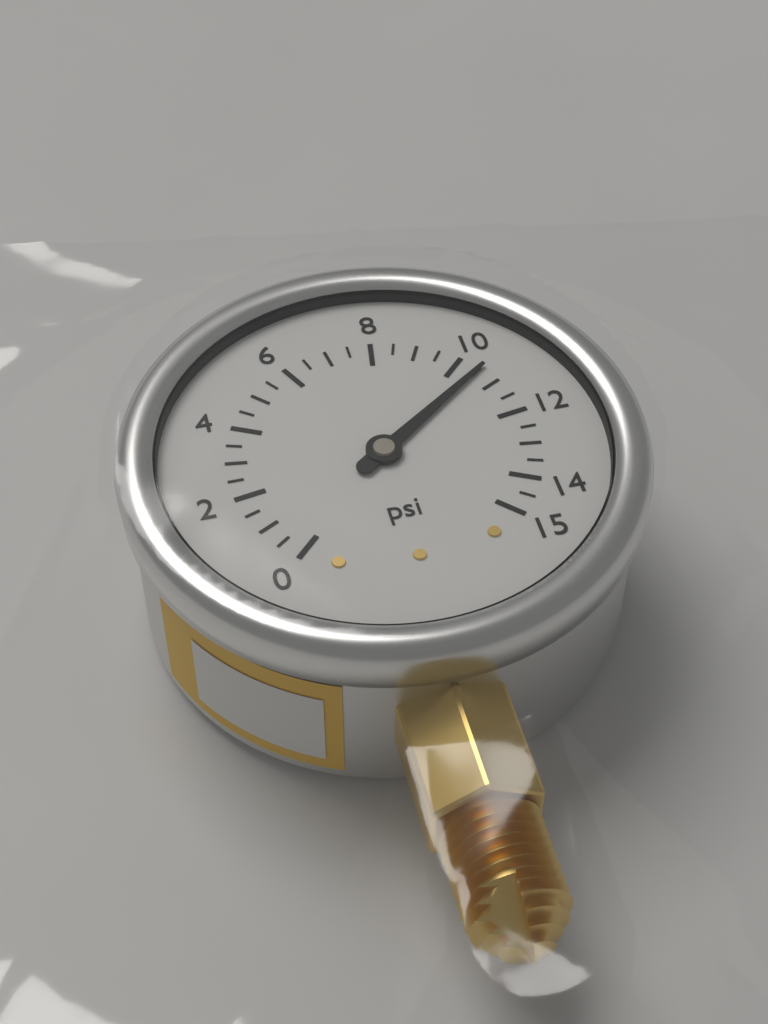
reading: 10.5 psi
